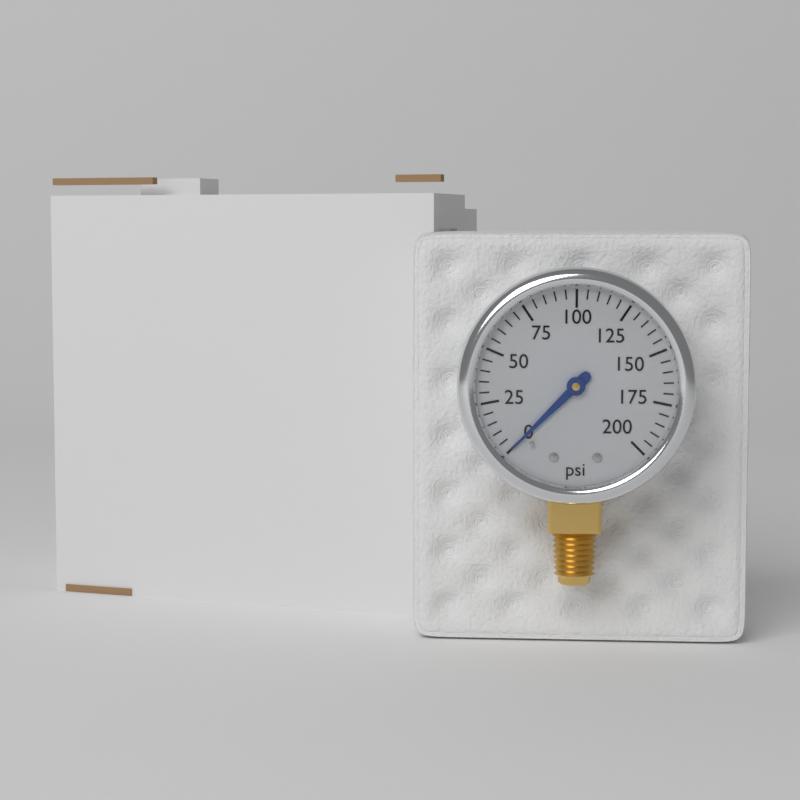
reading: 0 psi
